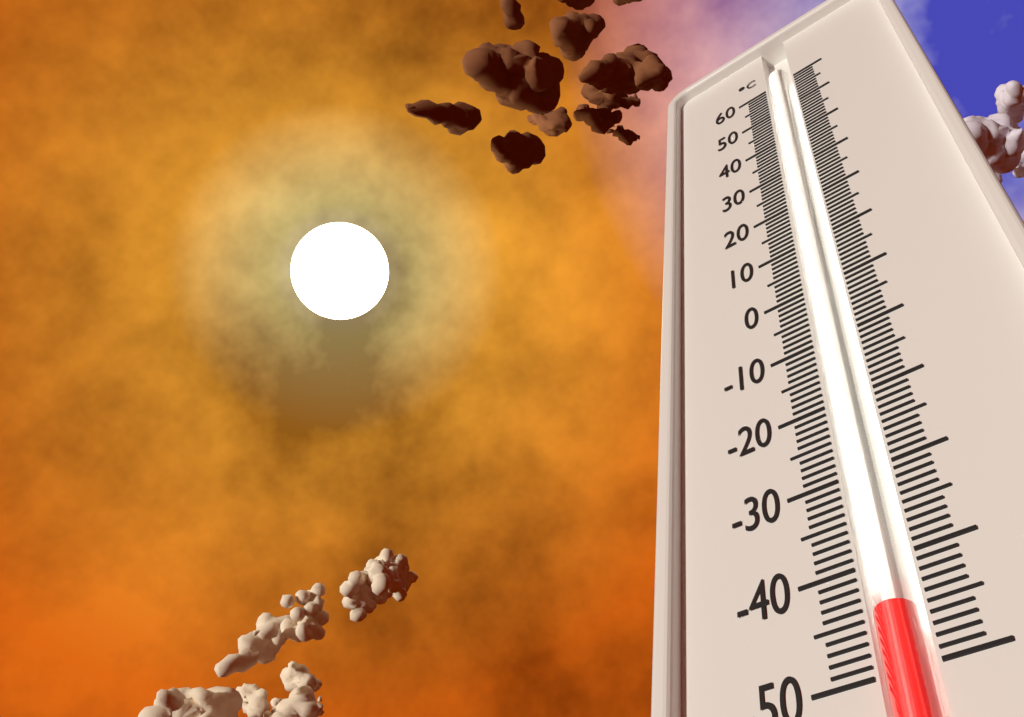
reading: -45 °C
